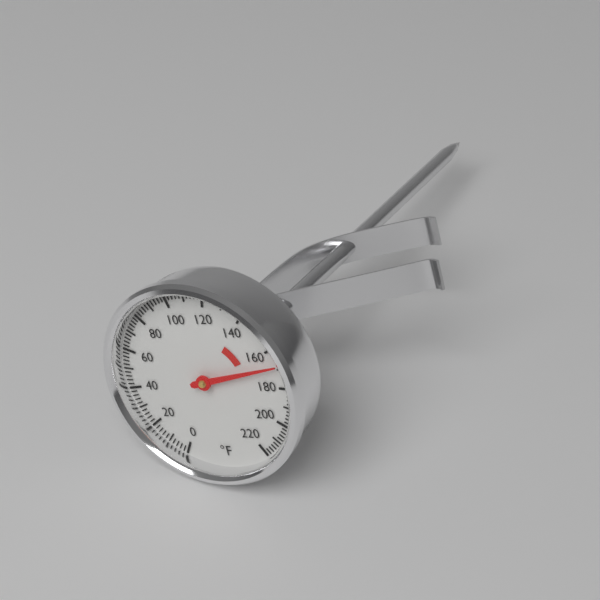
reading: 168 °F
